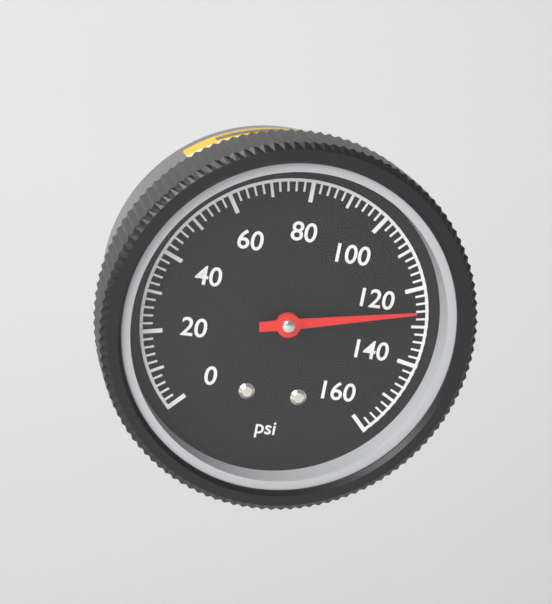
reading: 126 psi
